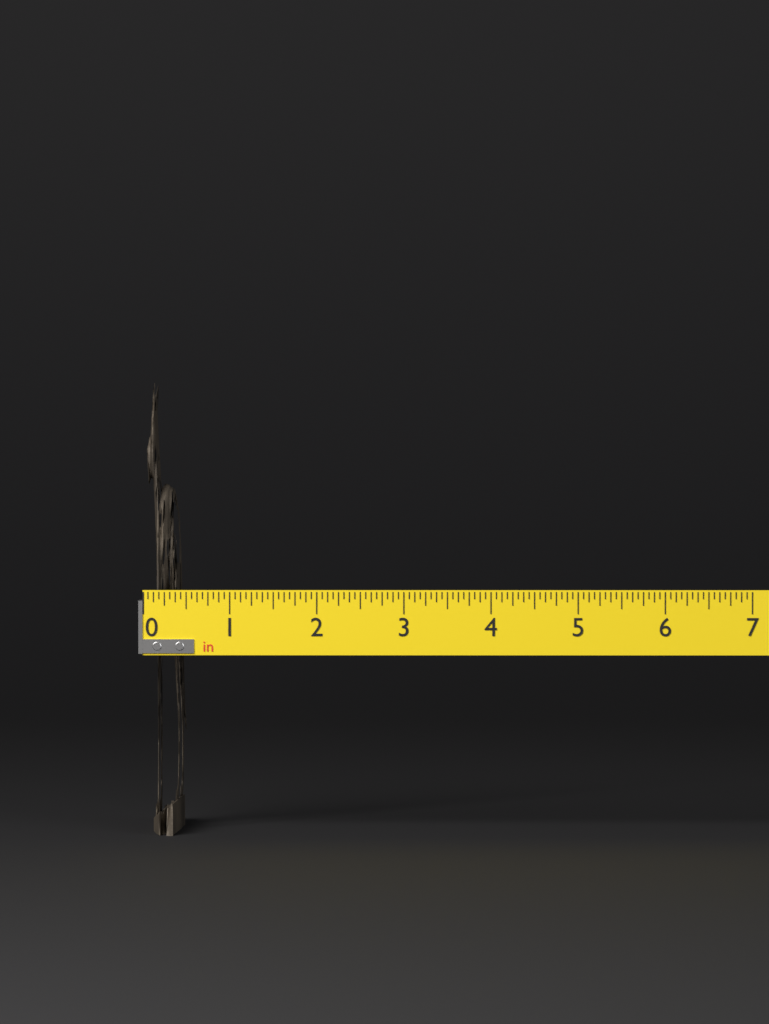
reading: 0.4375 in
